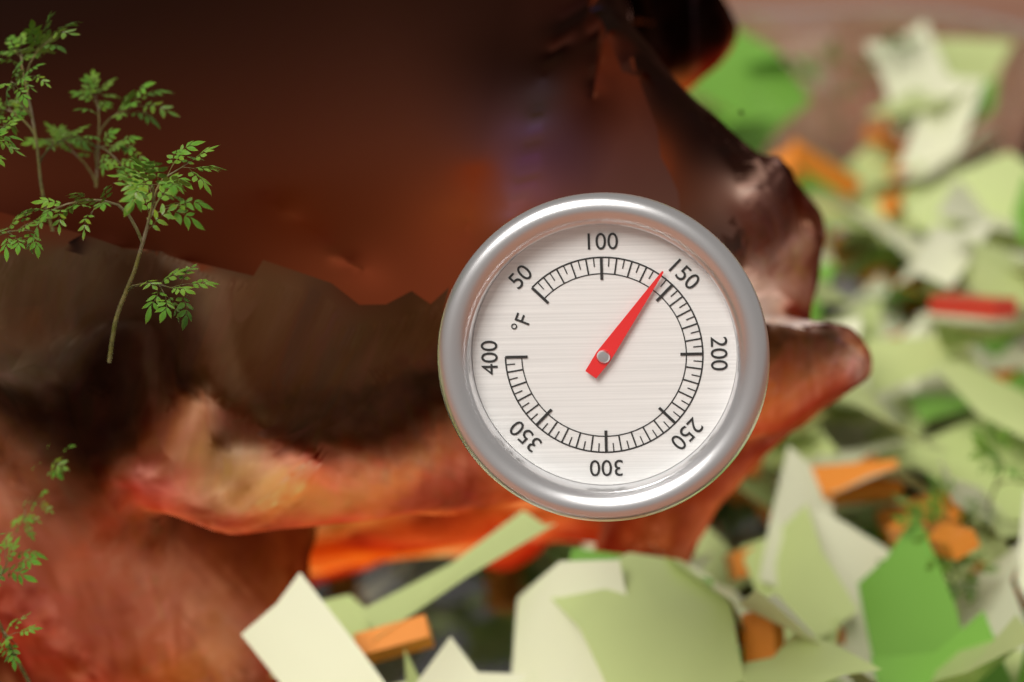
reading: 140 °F
